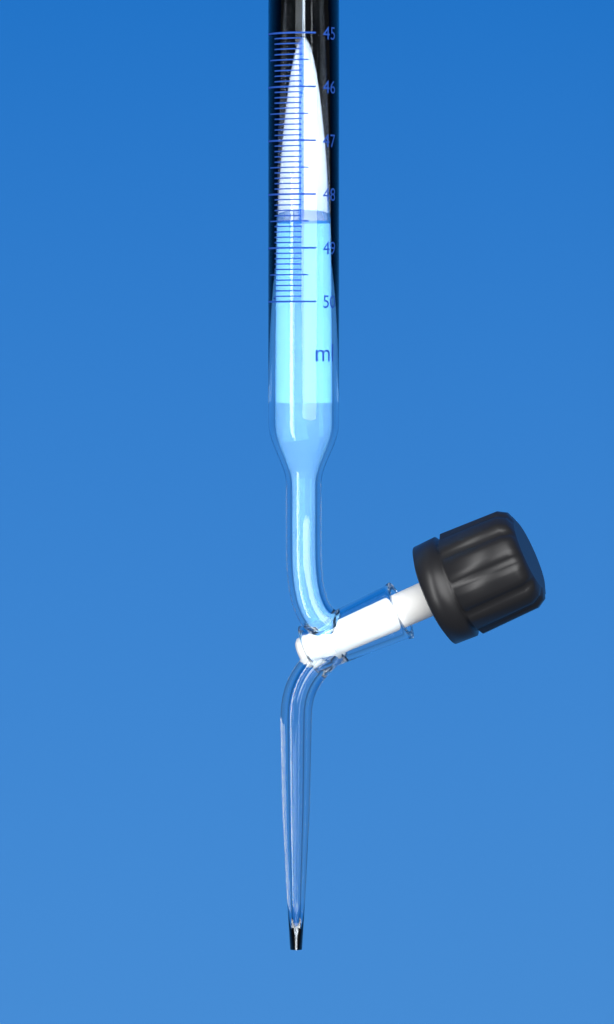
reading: 48.5 ml
